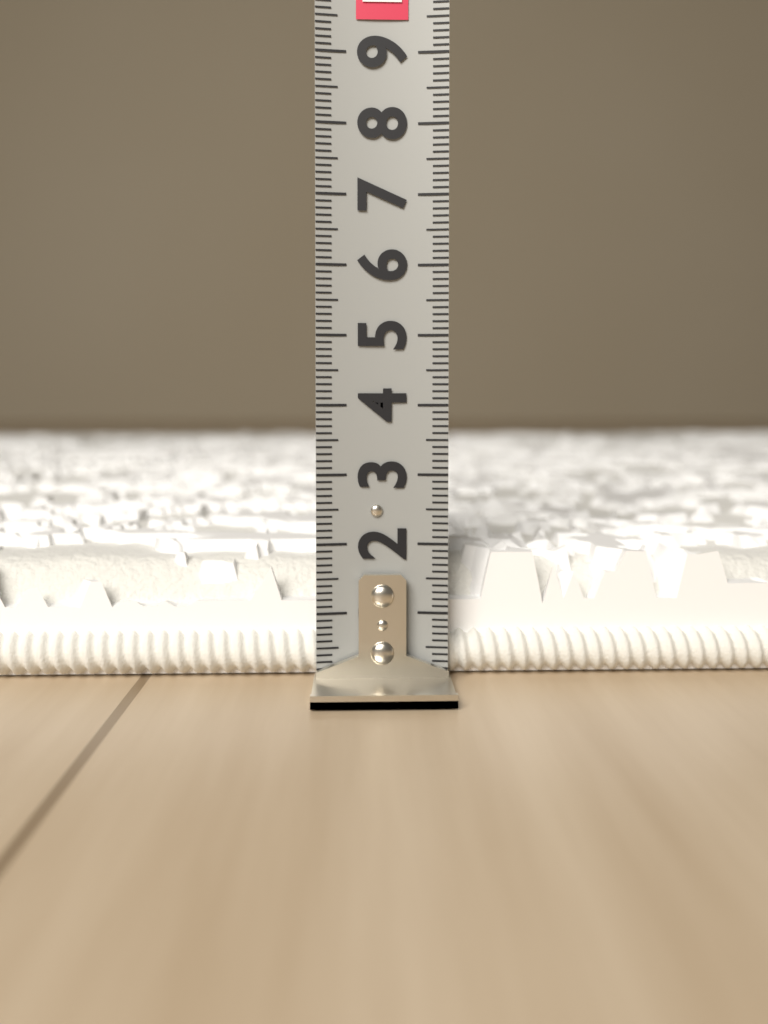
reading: 1.8 (no unit)
